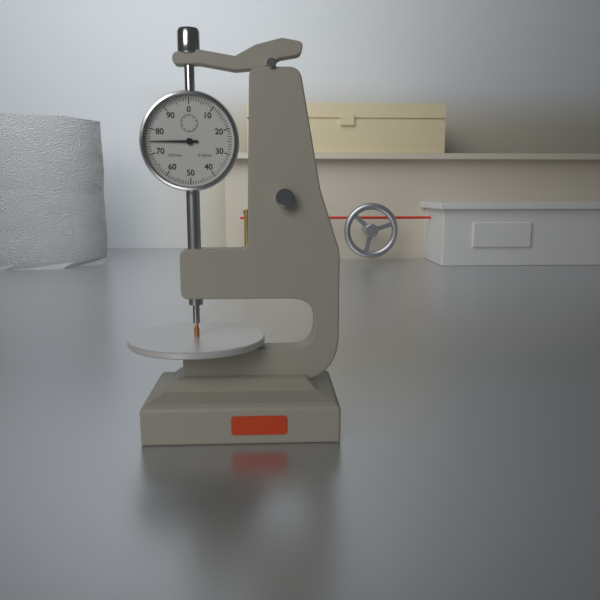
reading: 0.75 mm
